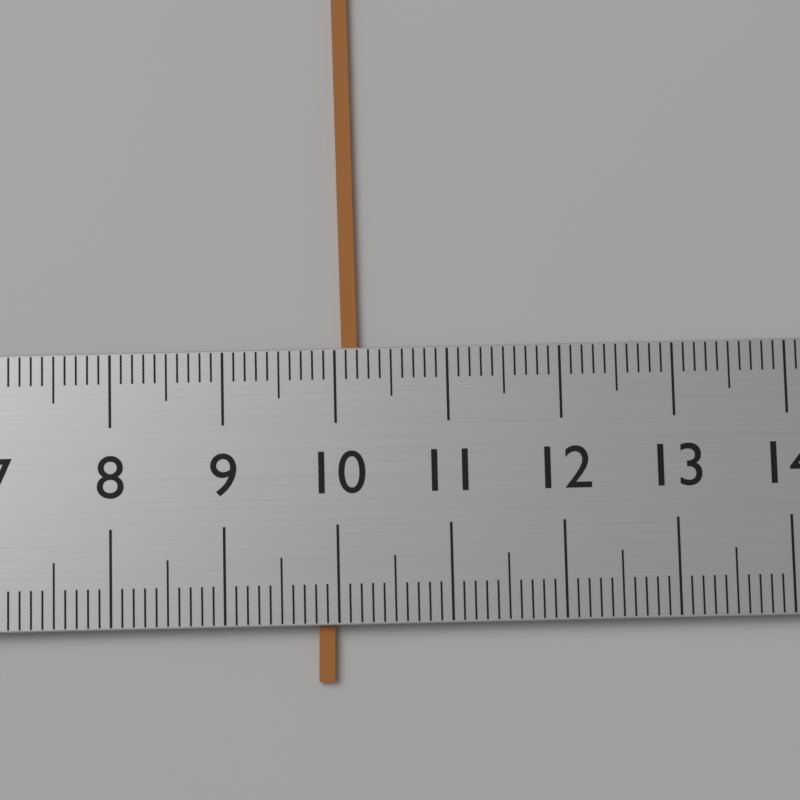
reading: 10.2 (no unit)
